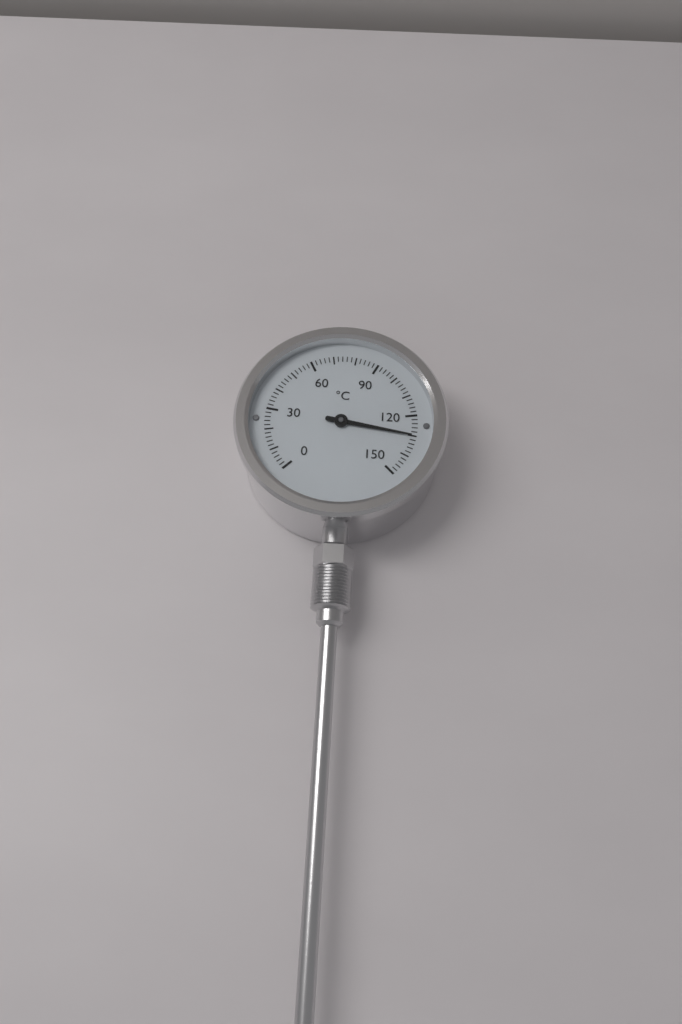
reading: 130 °C
